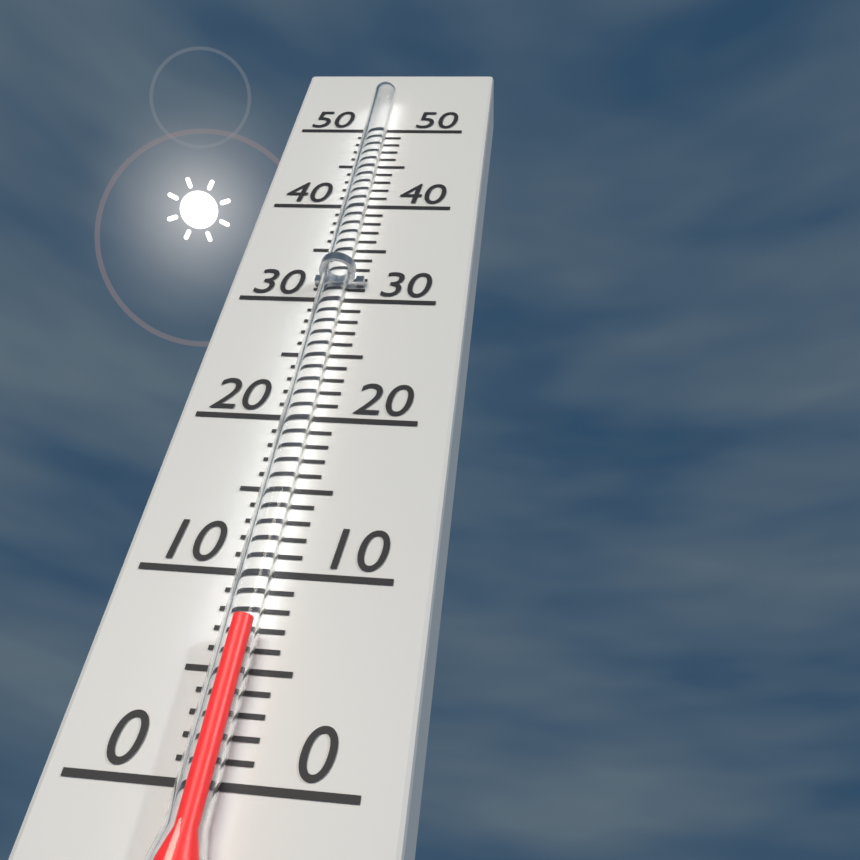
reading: 7 (no unit)
